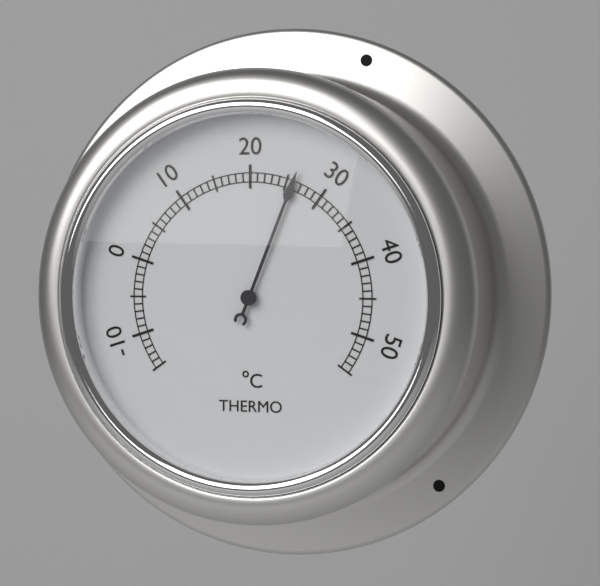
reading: 26 °C
